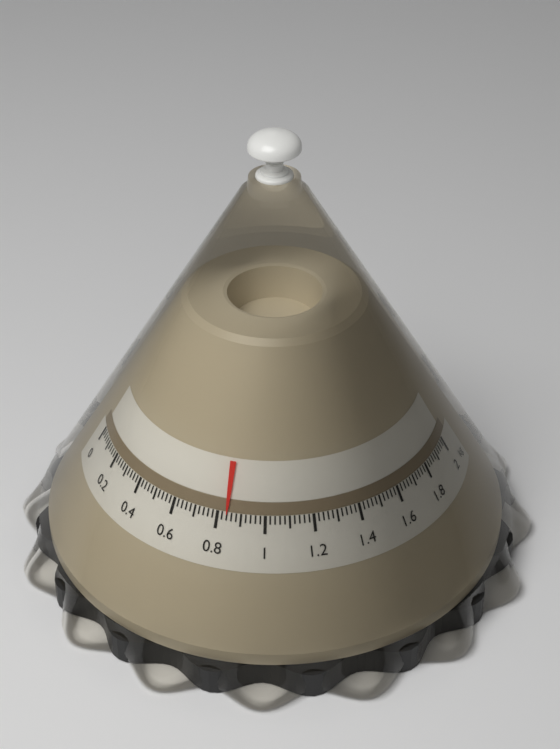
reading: 0.84 kg
